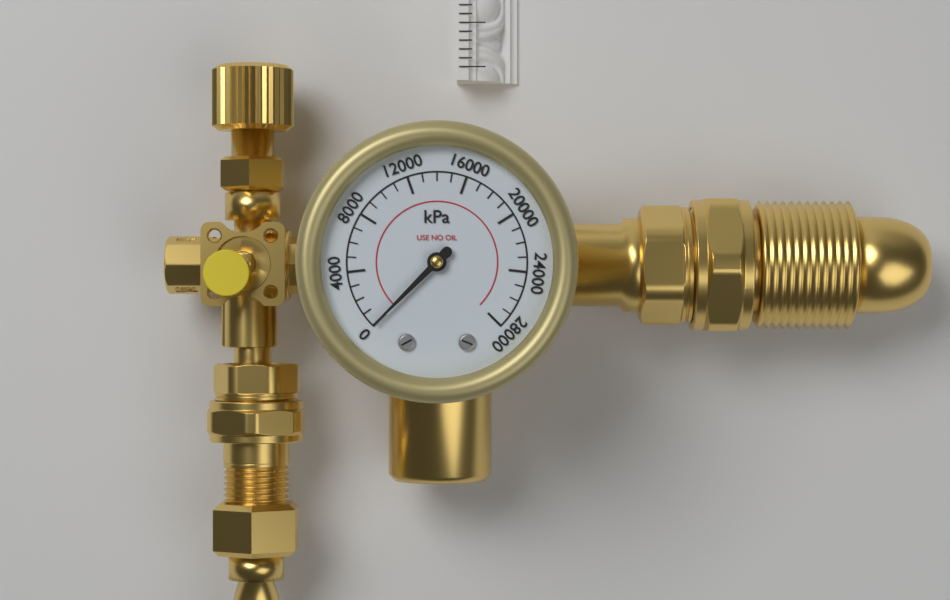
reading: 0 kPa
